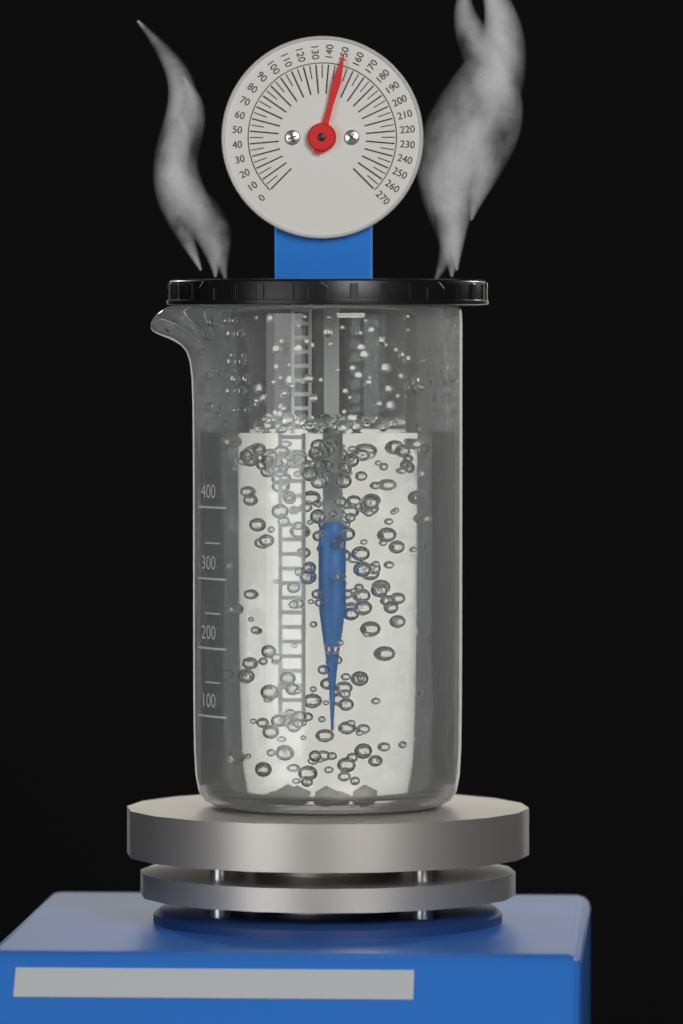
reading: 150 (no unit)
